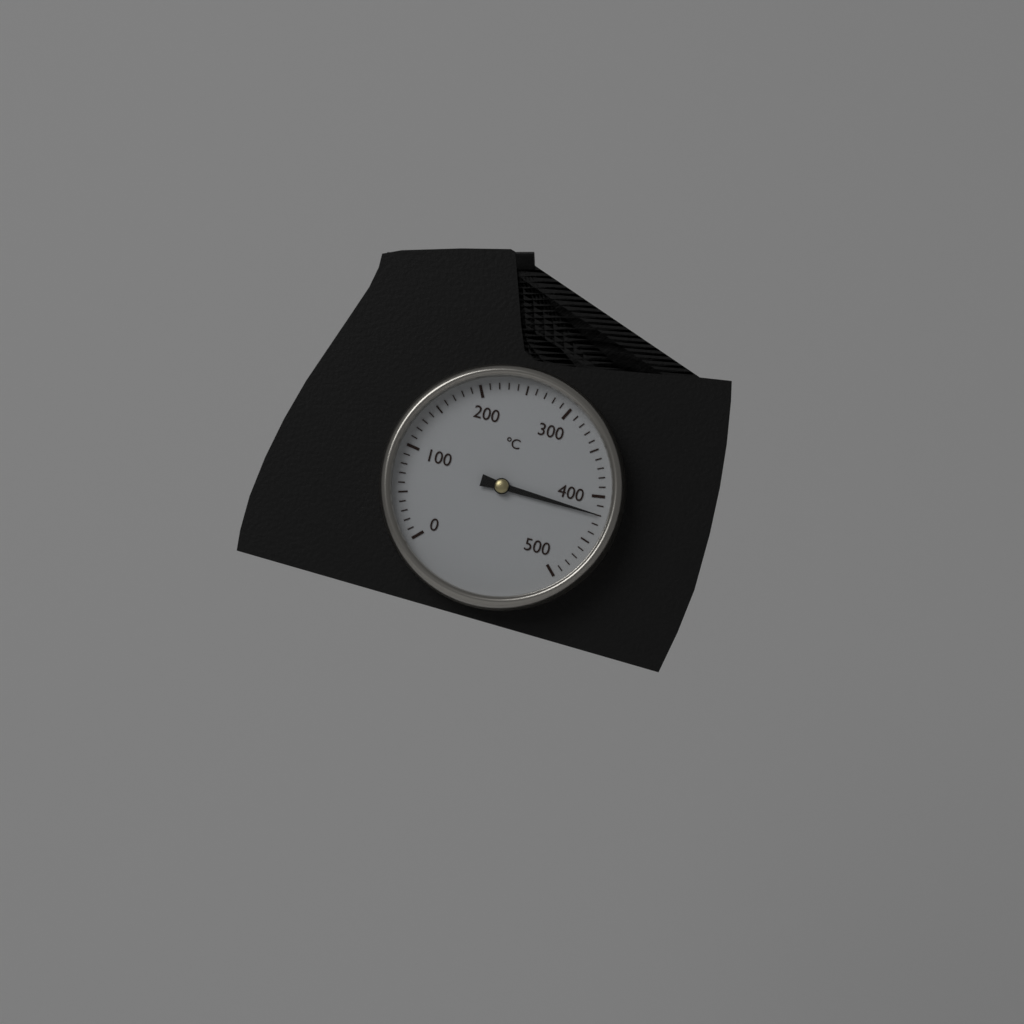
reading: 420 °C
